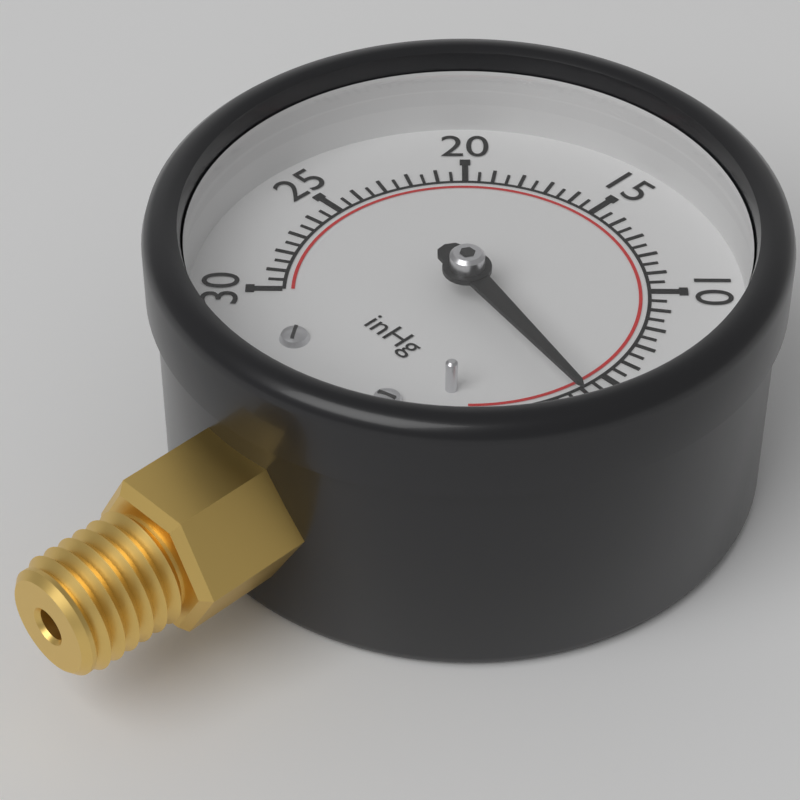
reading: 3.5 inHg
